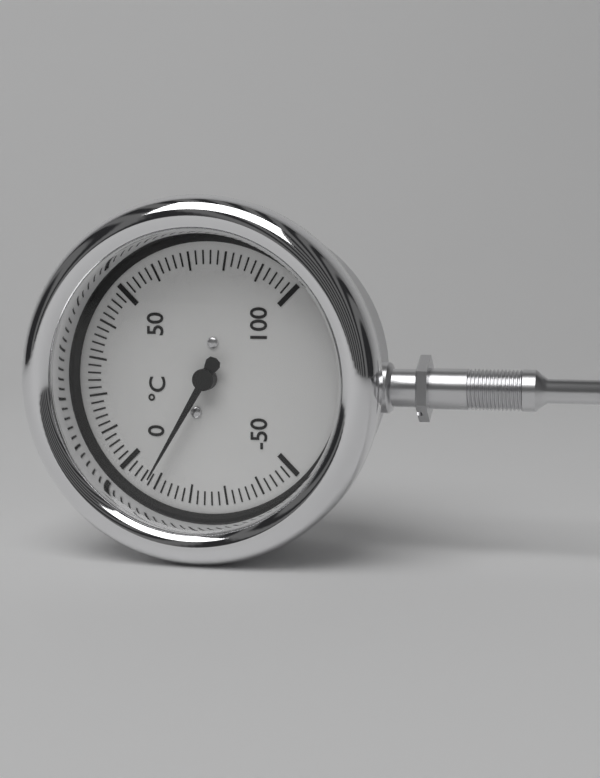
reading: -8 °C
